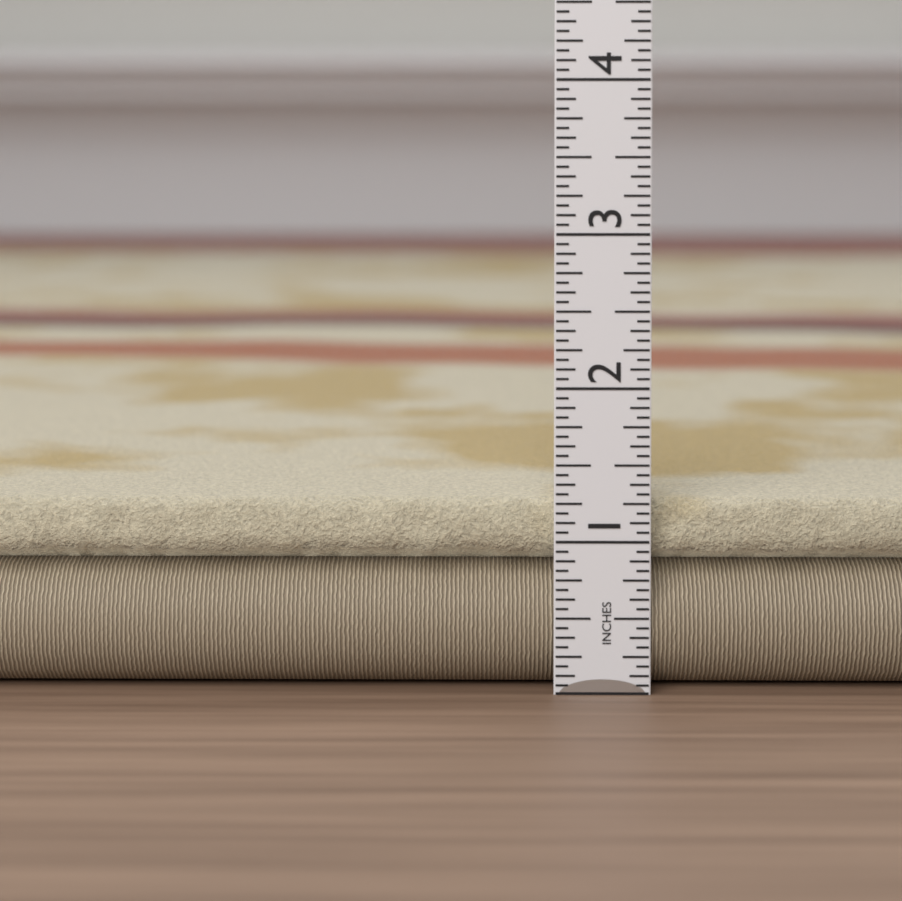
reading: 1.2500 in
